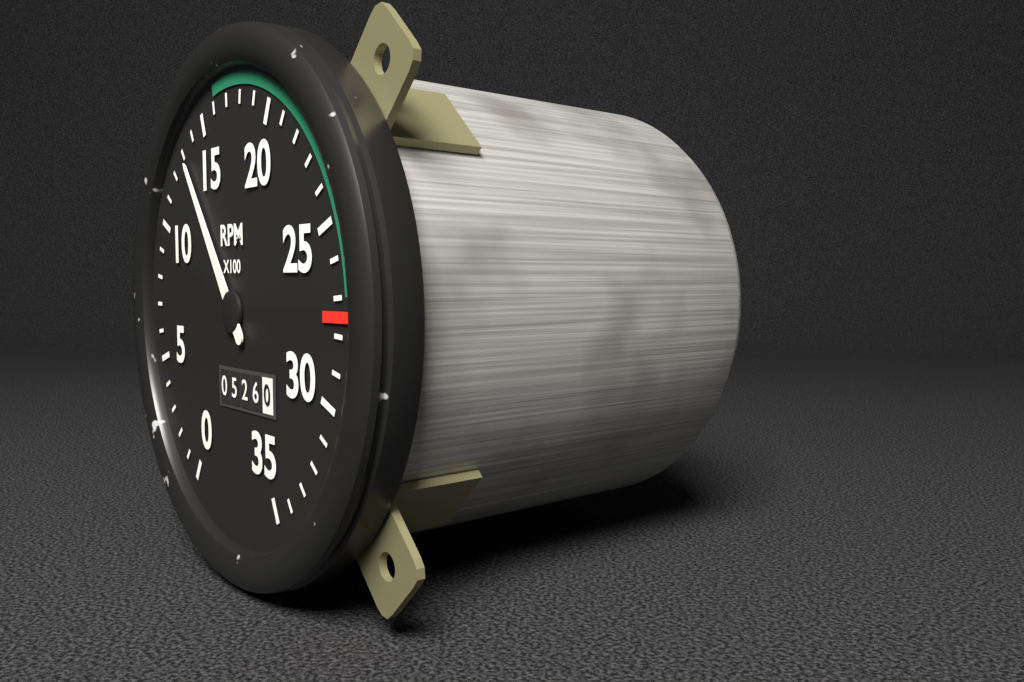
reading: 1300 RPM
